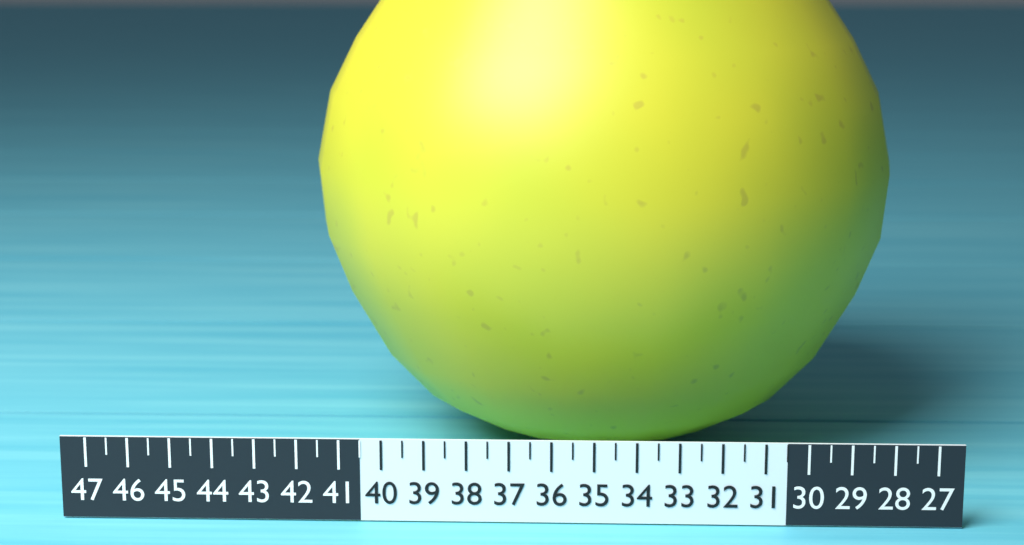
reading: 42.5 (no unit)
